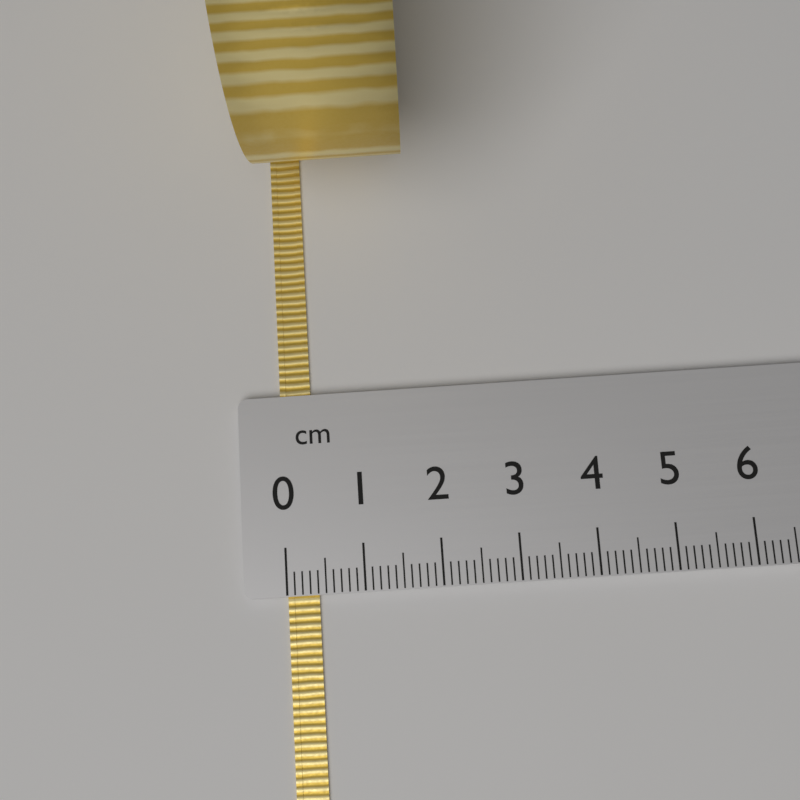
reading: 0.4 cm
